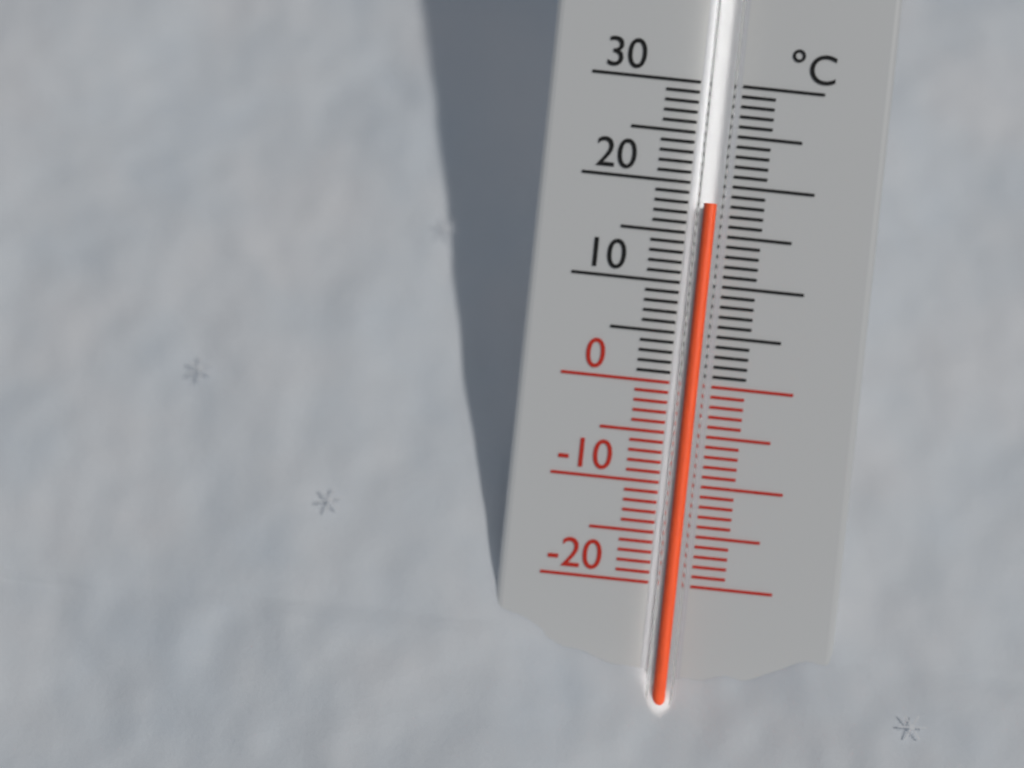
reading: 18 °C
